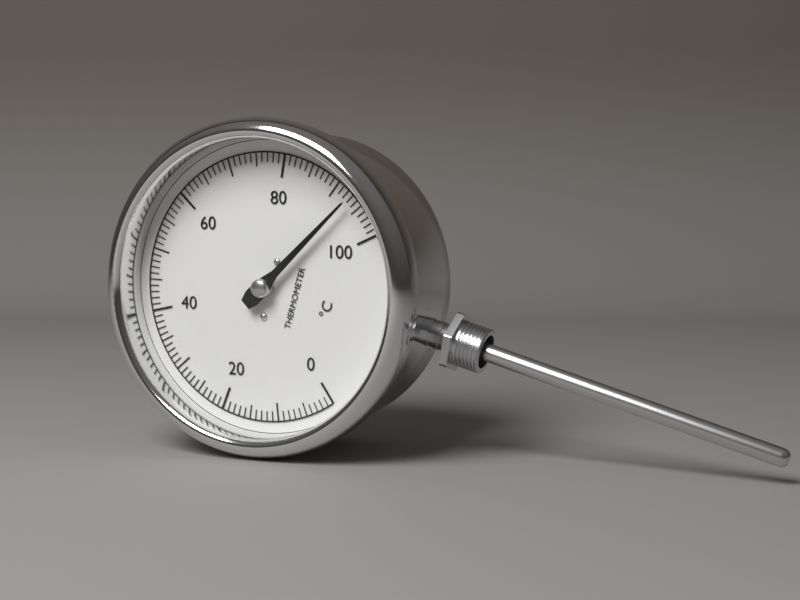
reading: 93 °C
